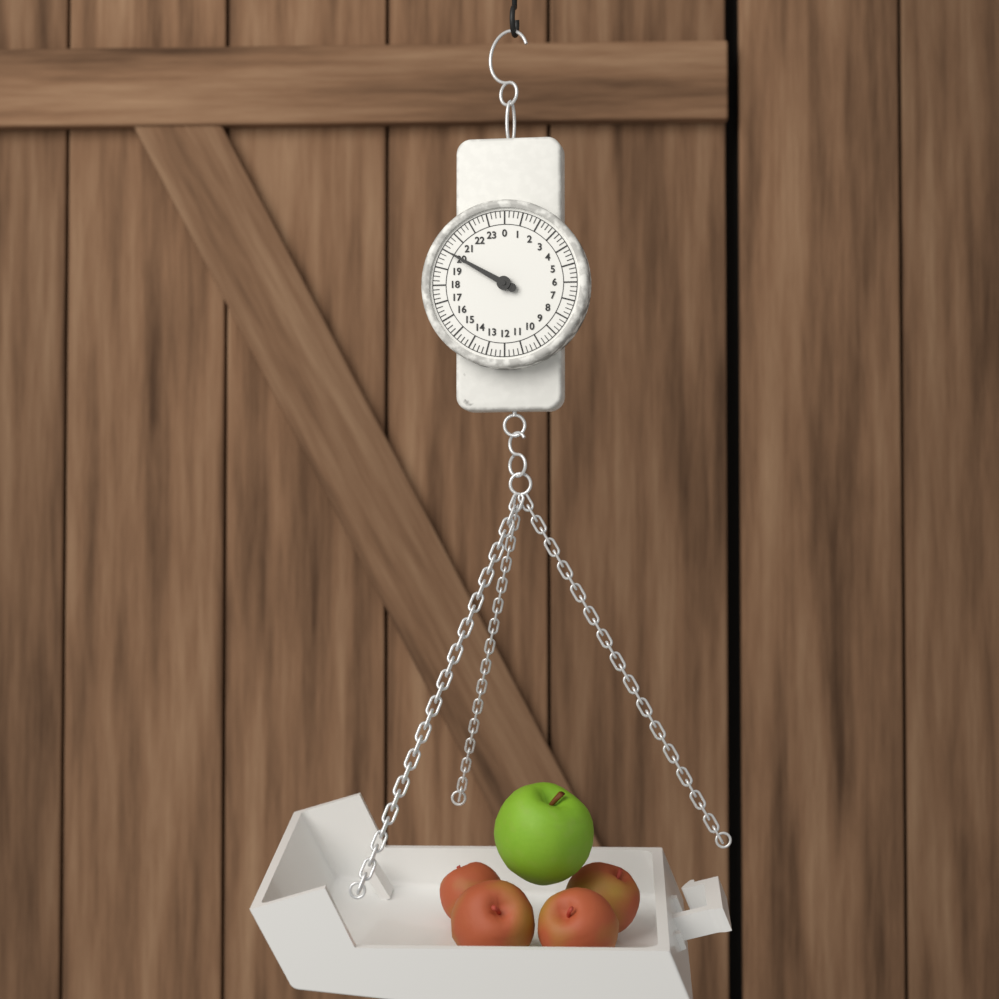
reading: 20.00 (no unit)
